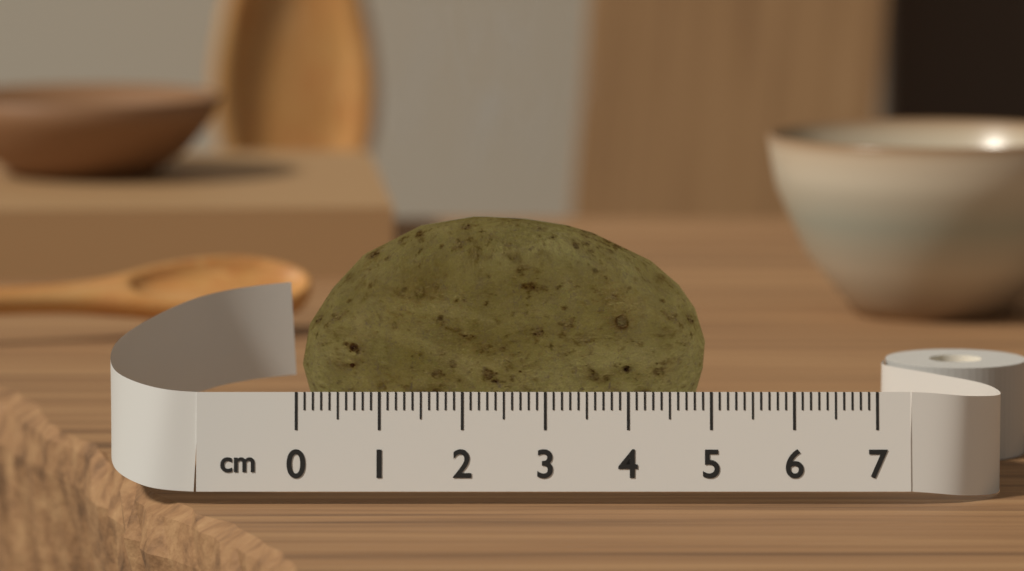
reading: 5.0 cm
